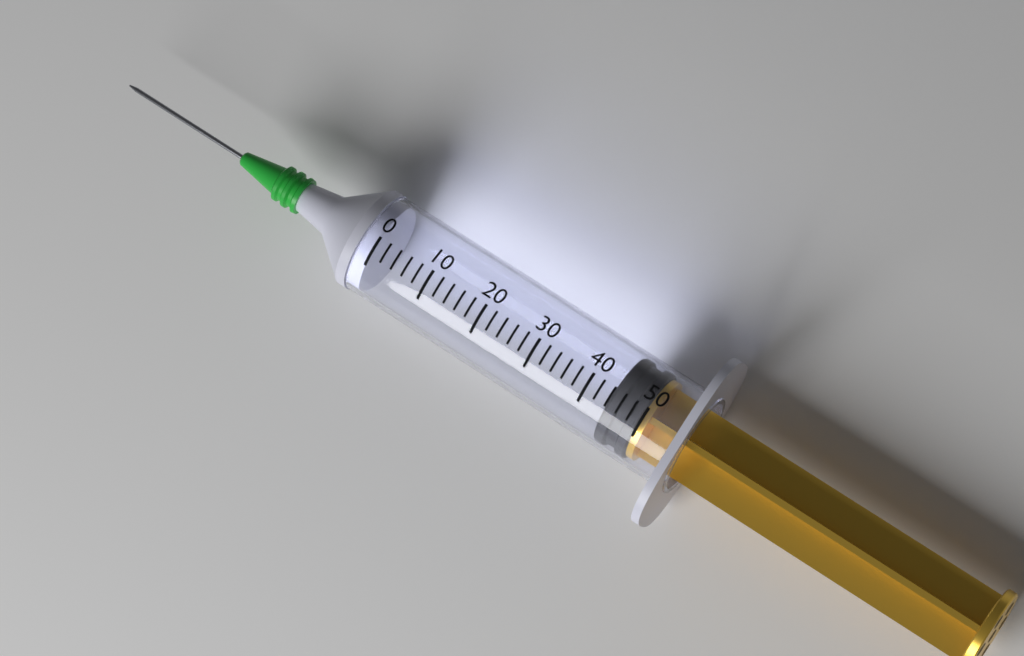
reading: 44 (no unit)
